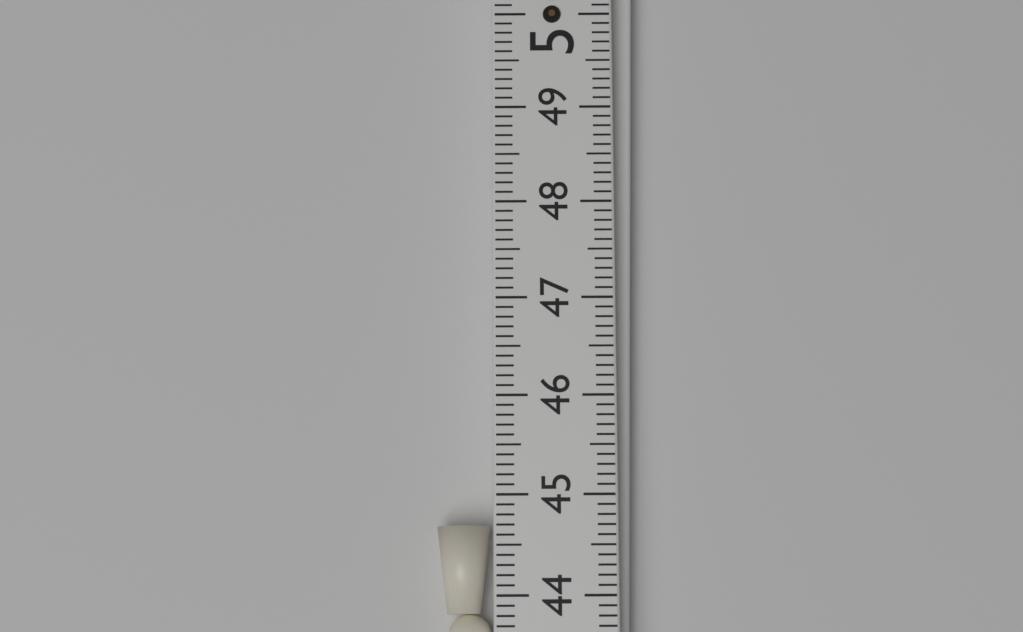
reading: 44.7 (no unit)
